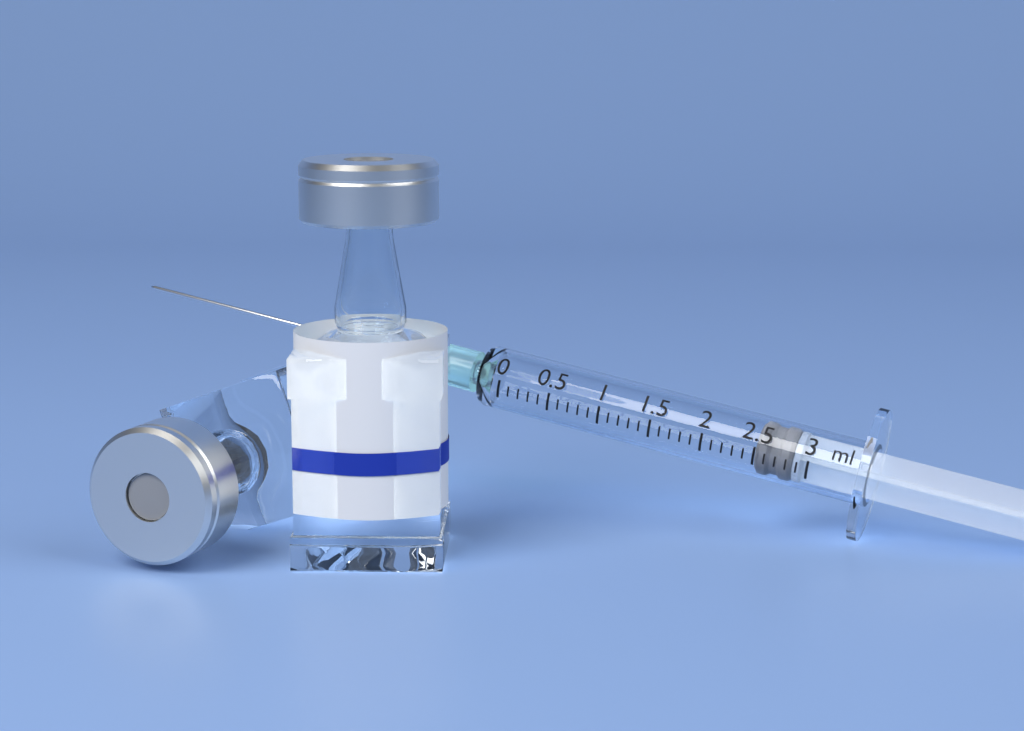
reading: 2.5 ml
